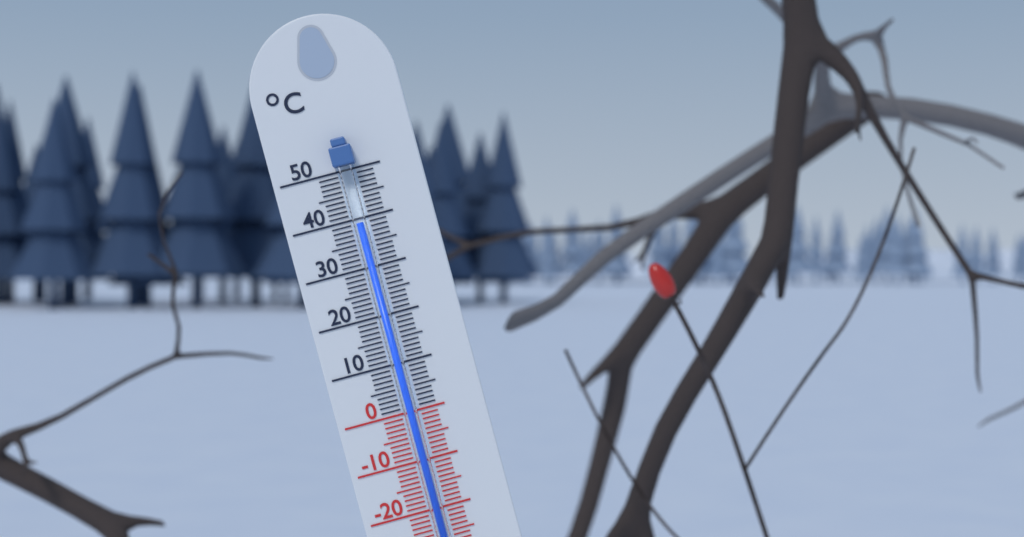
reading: 39 °C
